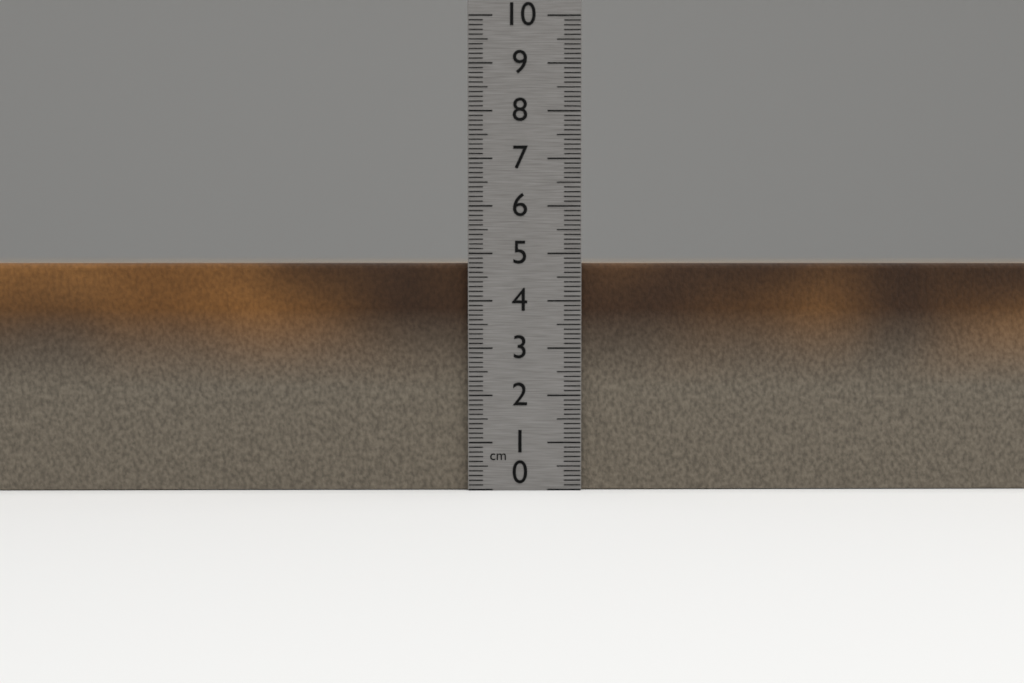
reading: 4.8 cm
